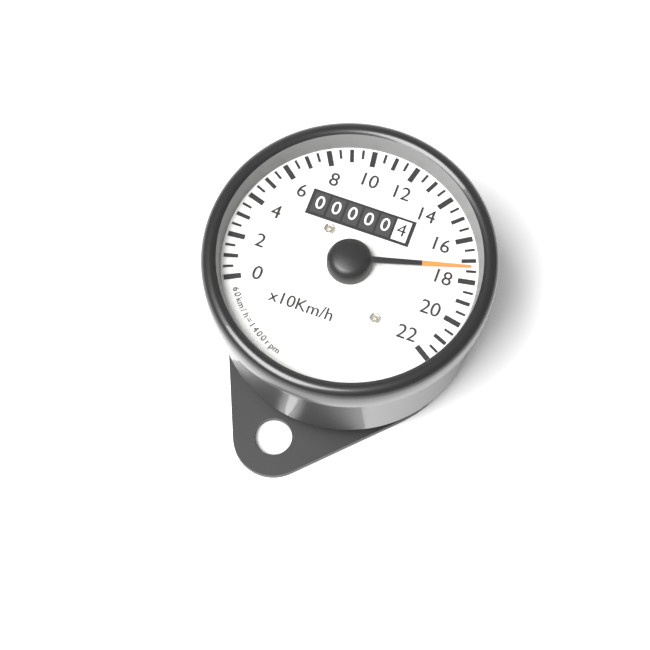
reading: 17.5 x10 km/h
